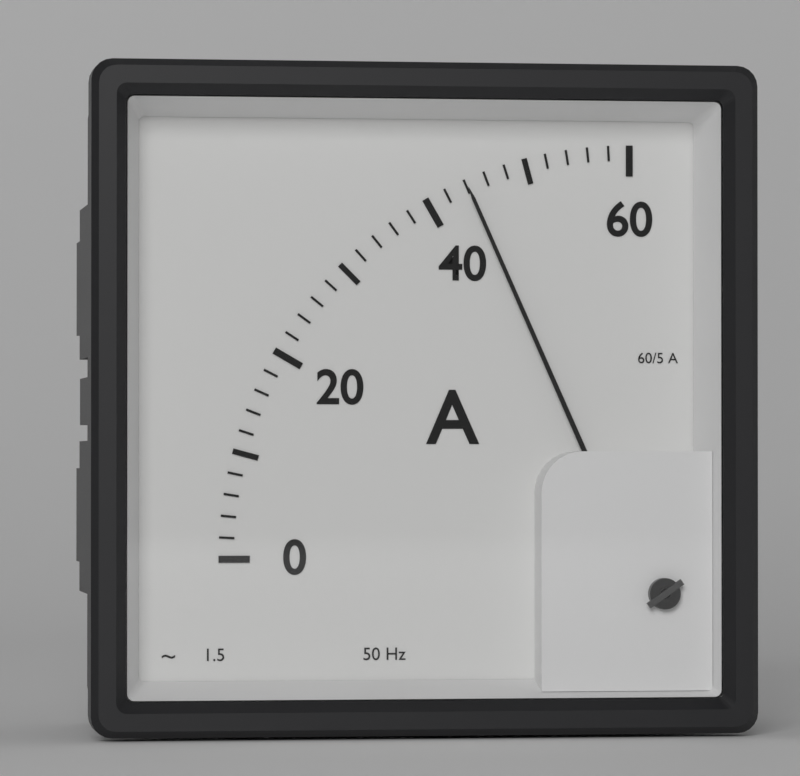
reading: 44 A
